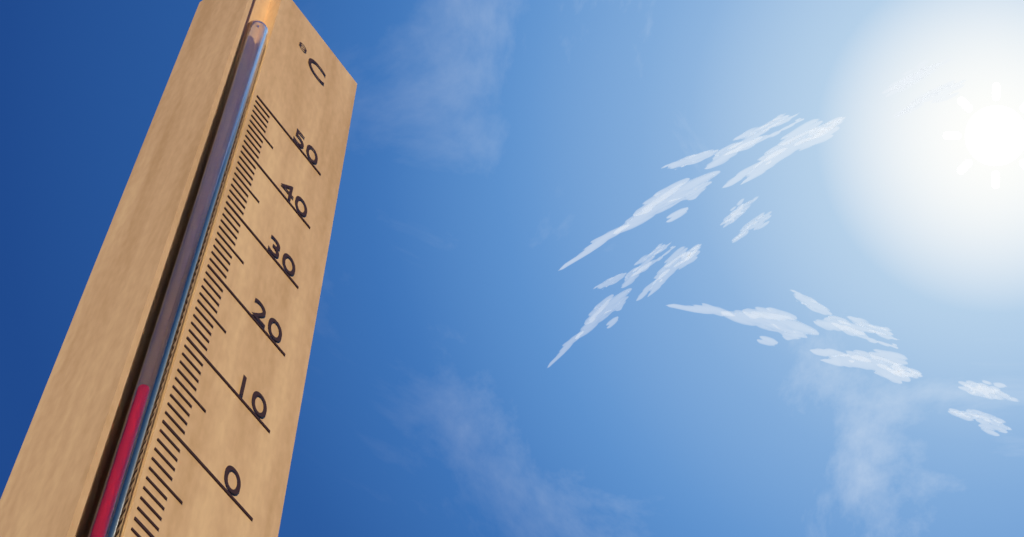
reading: 1 °C
